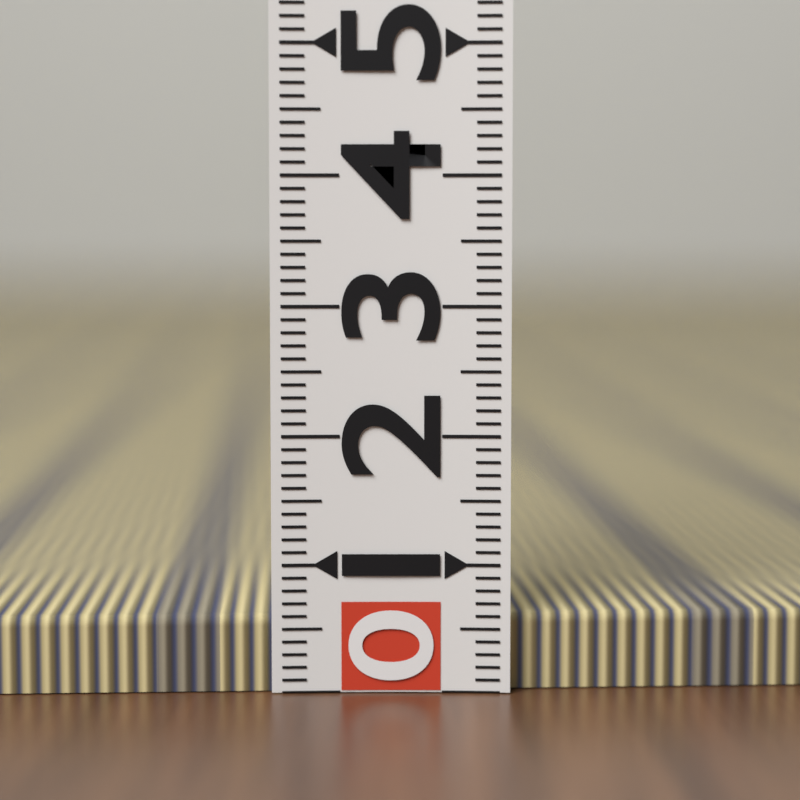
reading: 0.6 (no unit)
